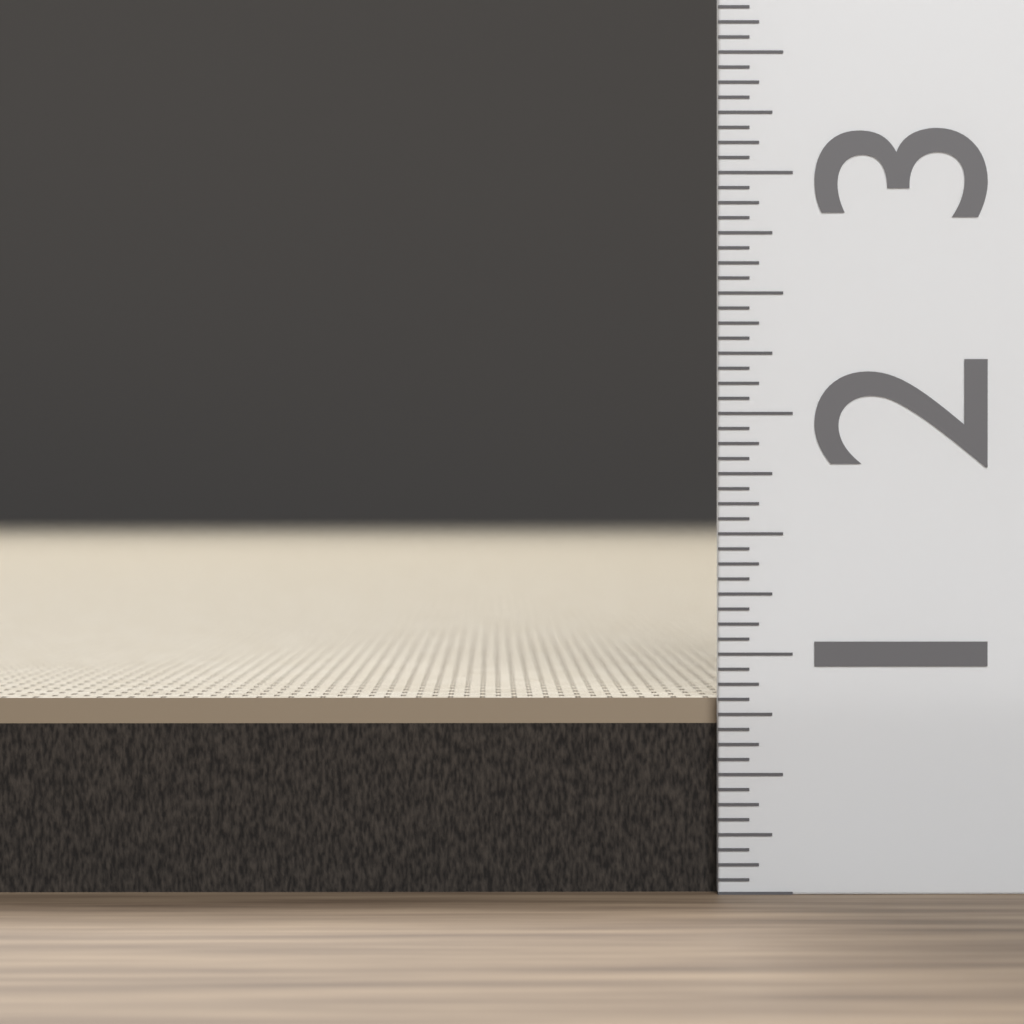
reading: 0.8125 (no unit)
